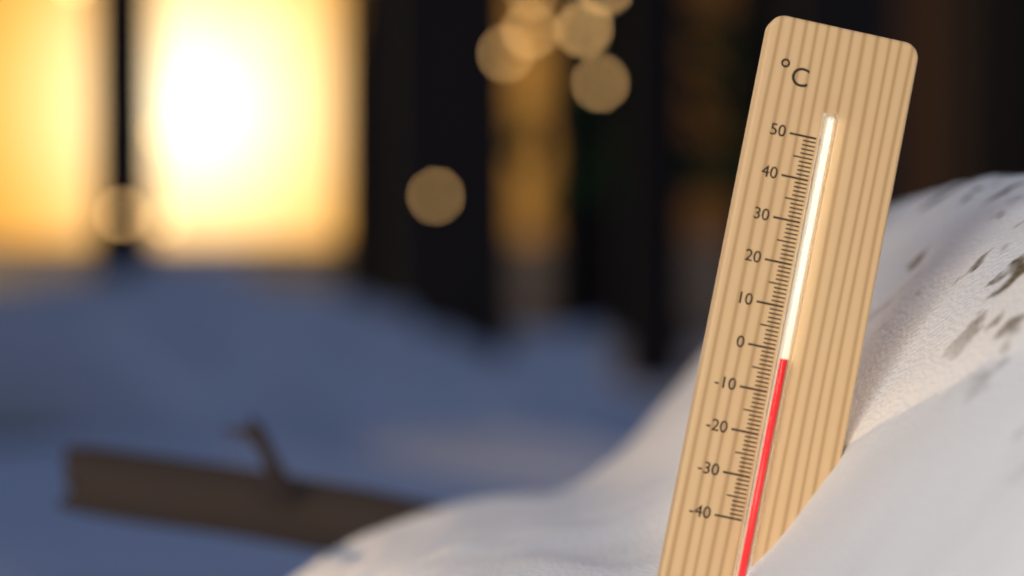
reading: -2 °C
